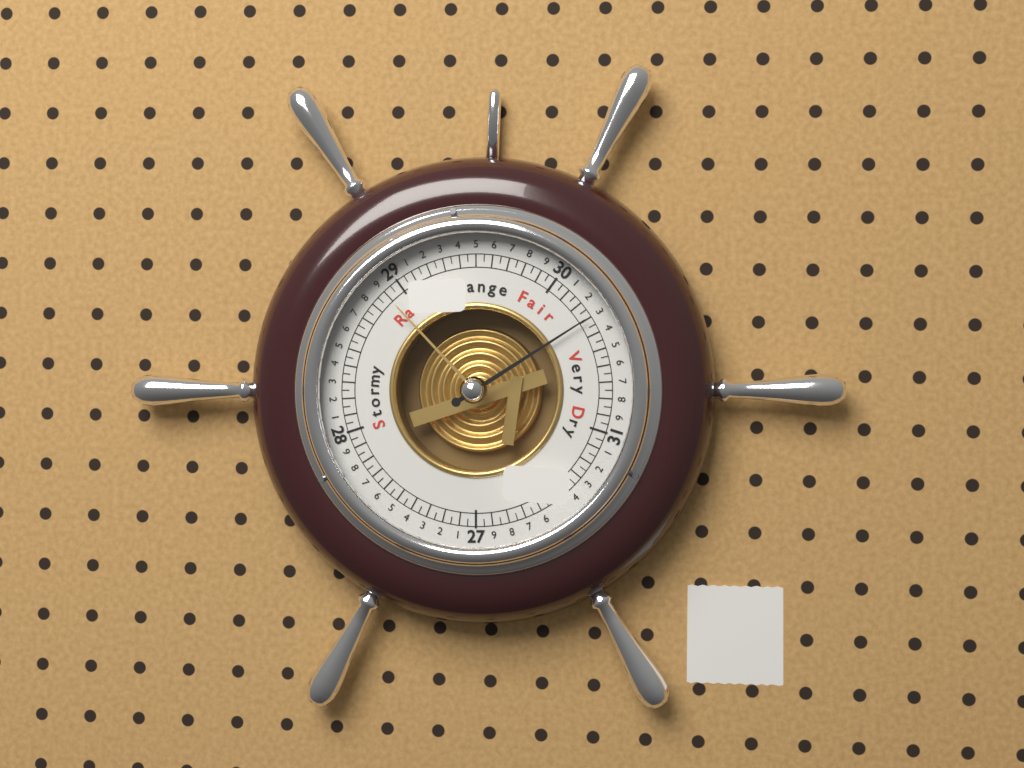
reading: 30.30 (no unit)
